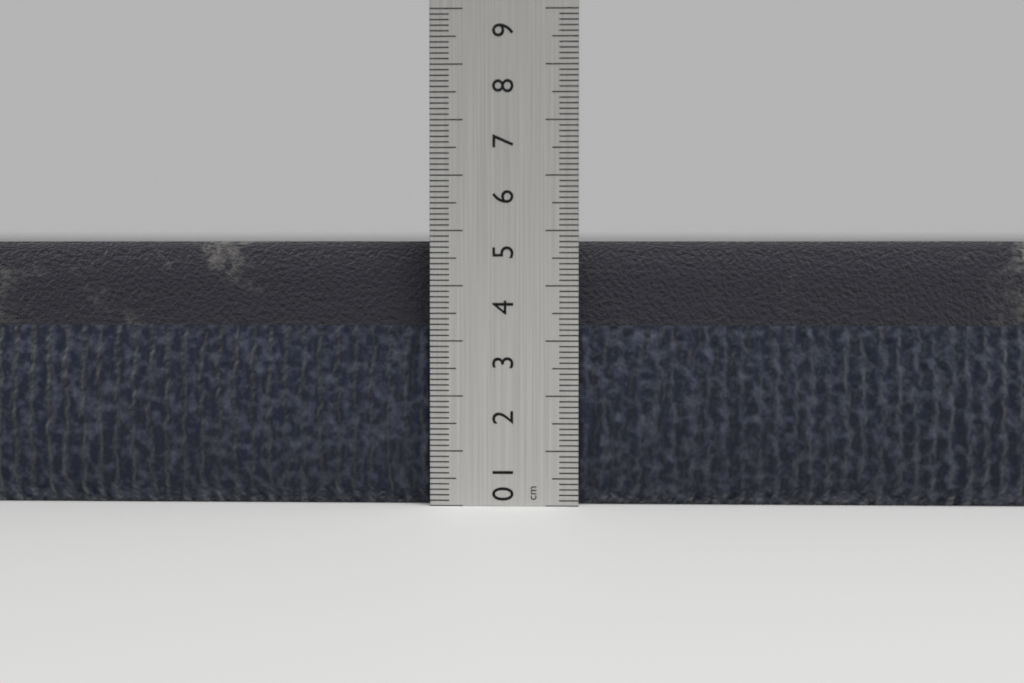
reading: 4.8 cm
